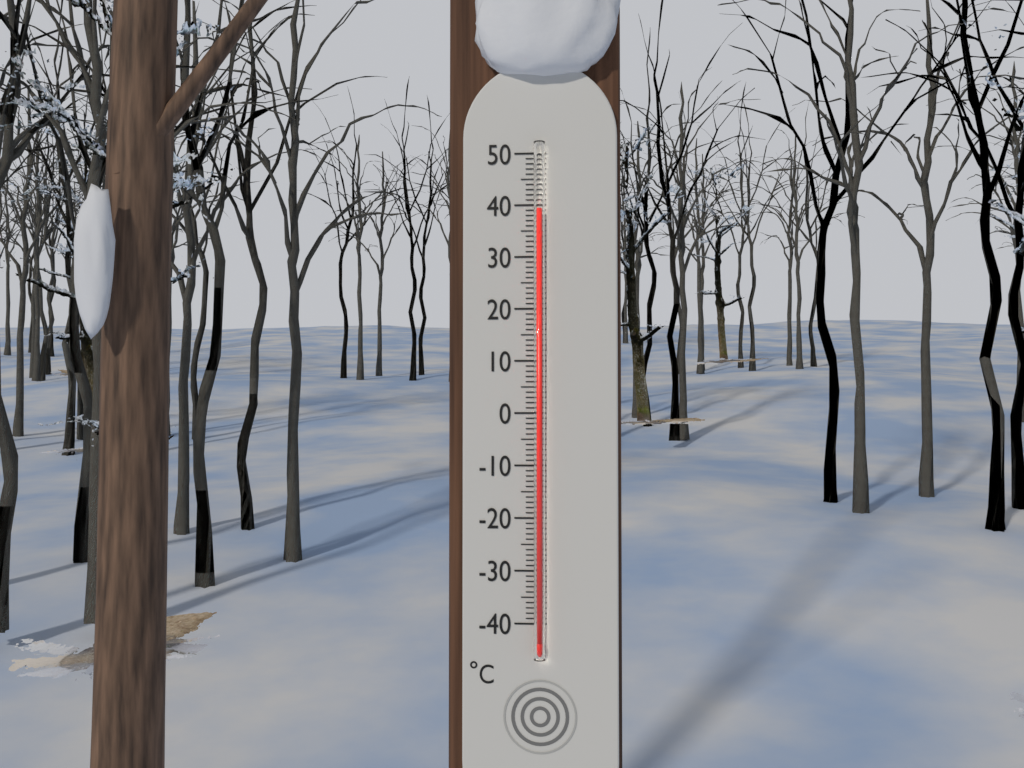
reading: 39 °C
